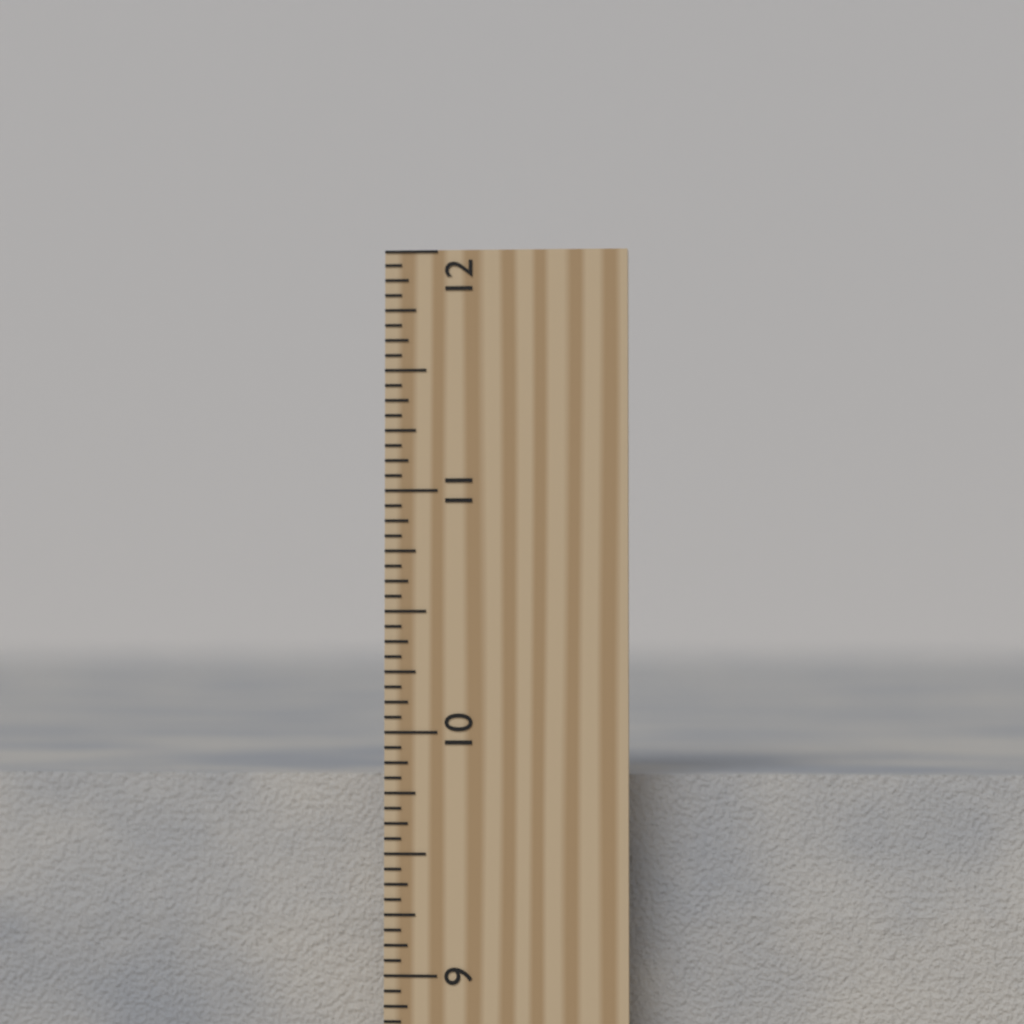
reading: 9.8125 inch
